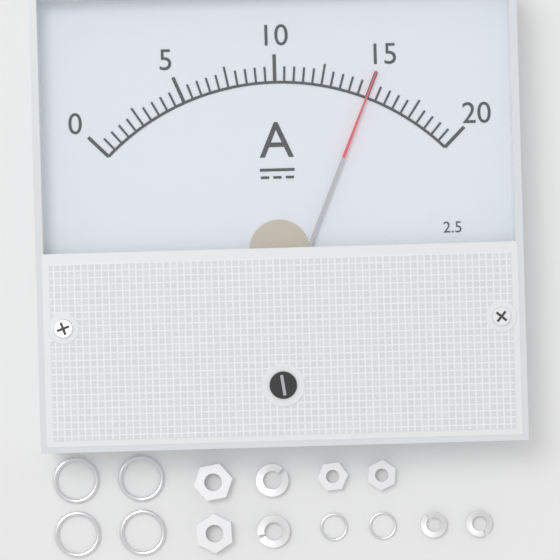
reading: 15.0 A
